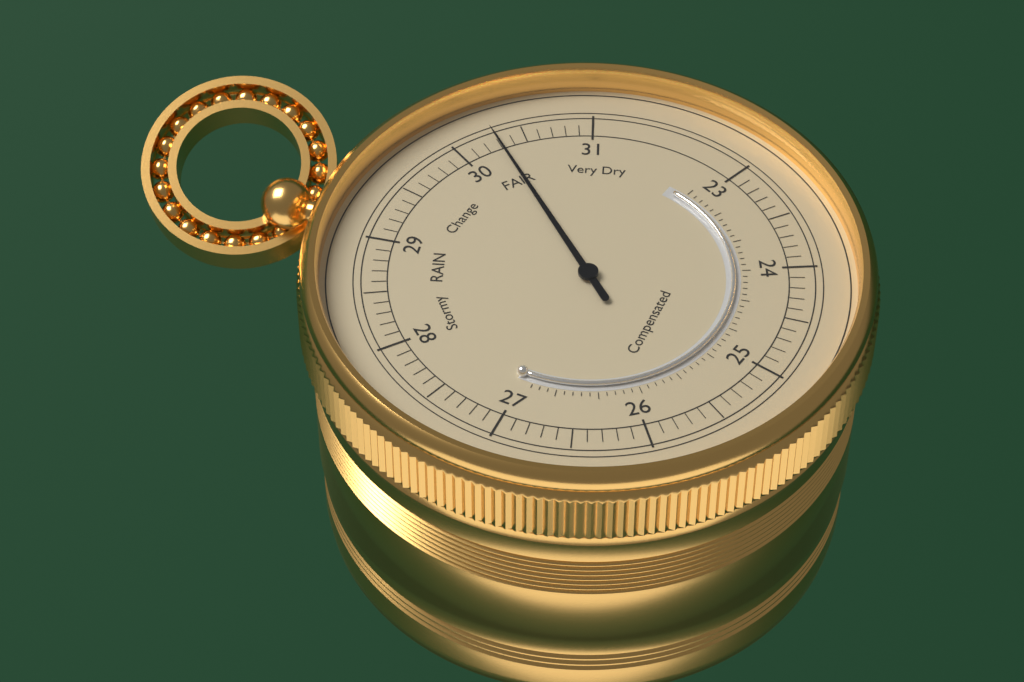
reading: 30.3 (no unit)
